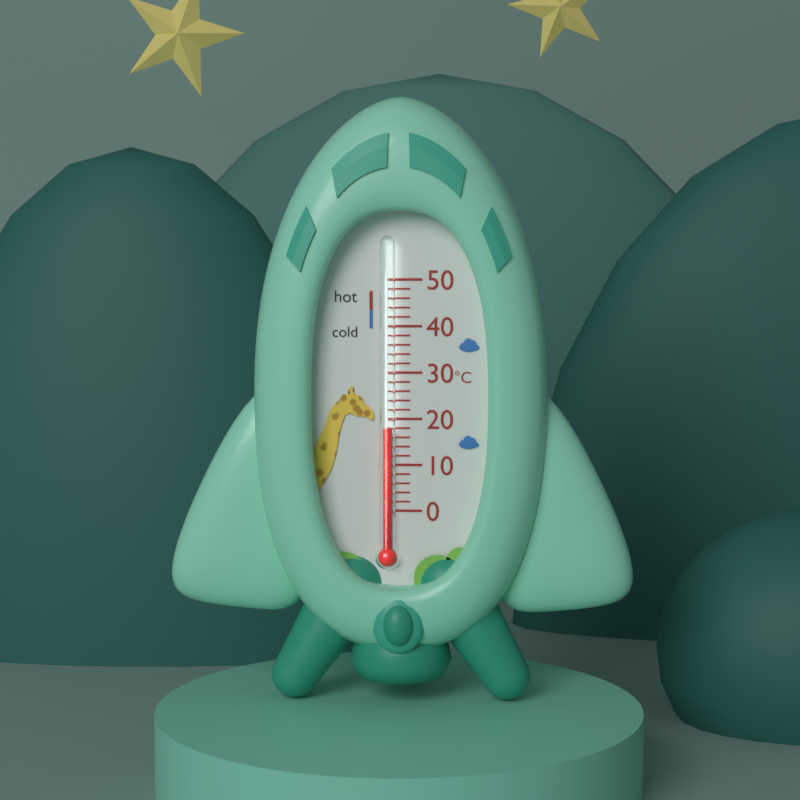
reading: 18 °C
